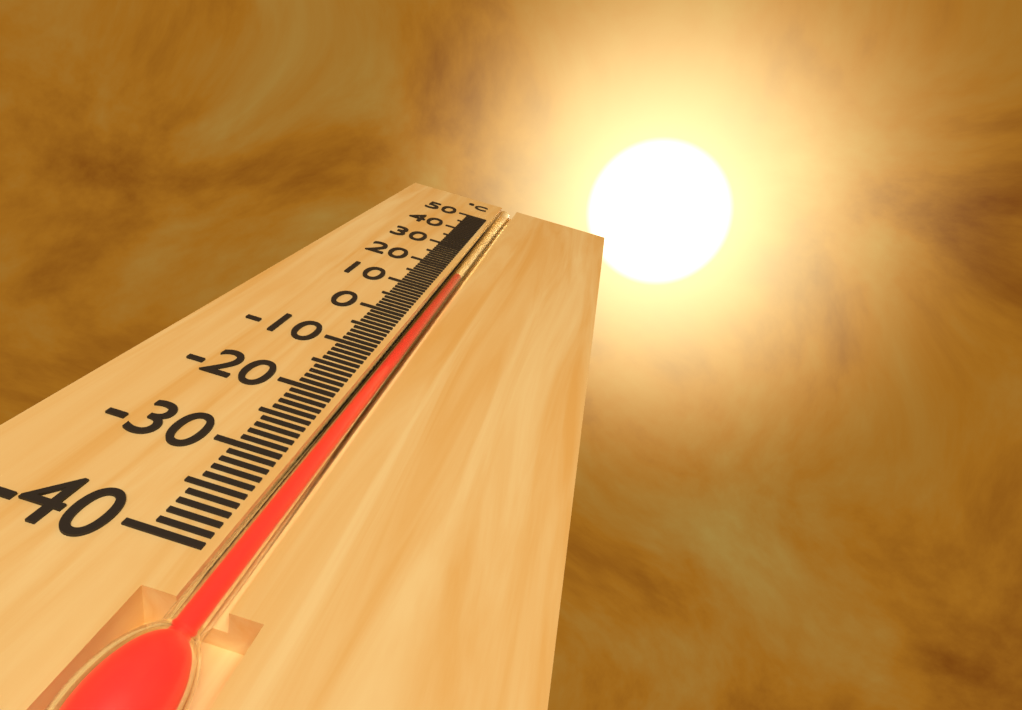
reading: 17 °C
